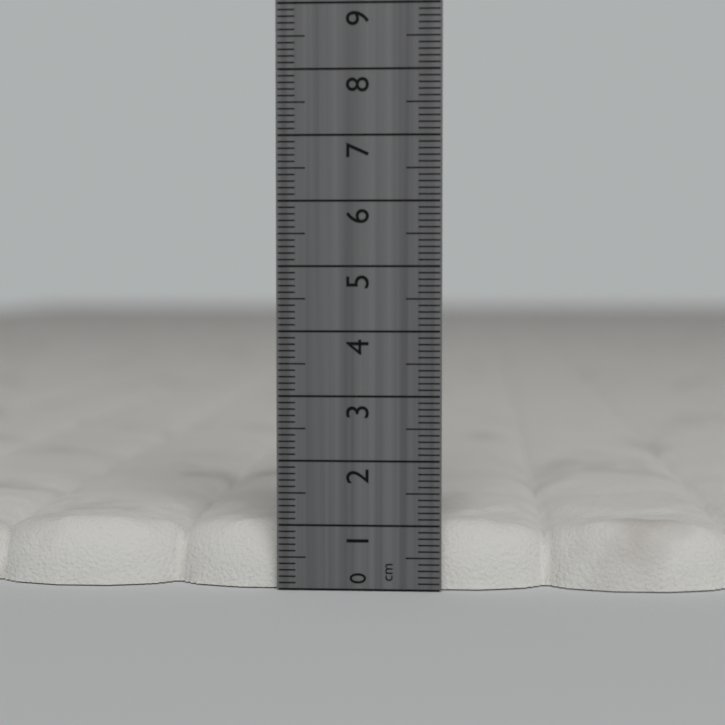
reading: 1.0 cm
